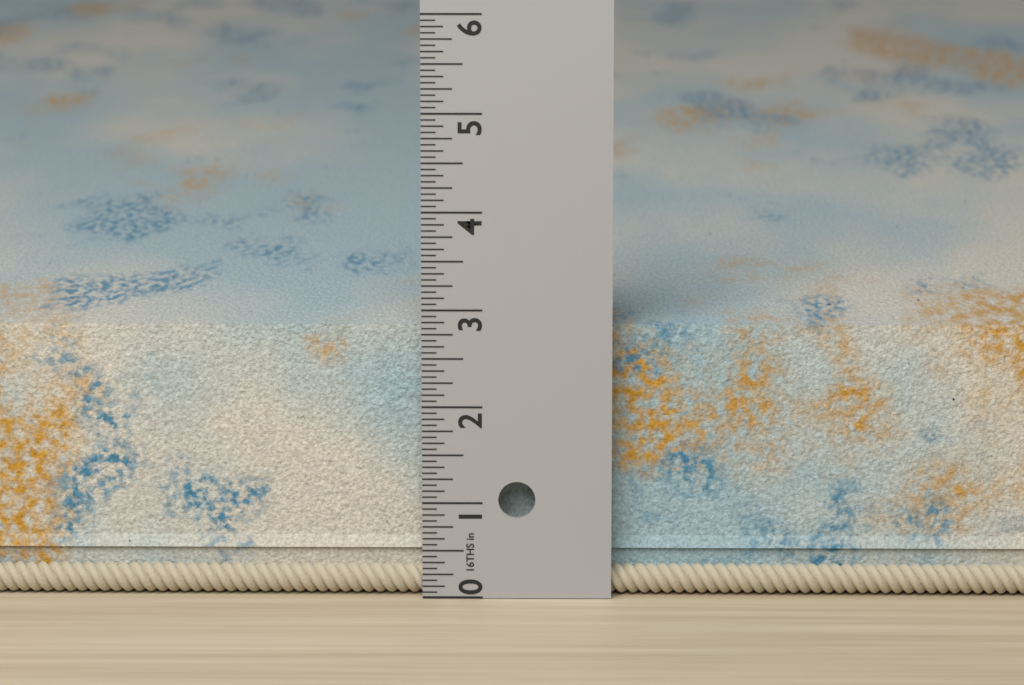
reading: 2.8750 in
